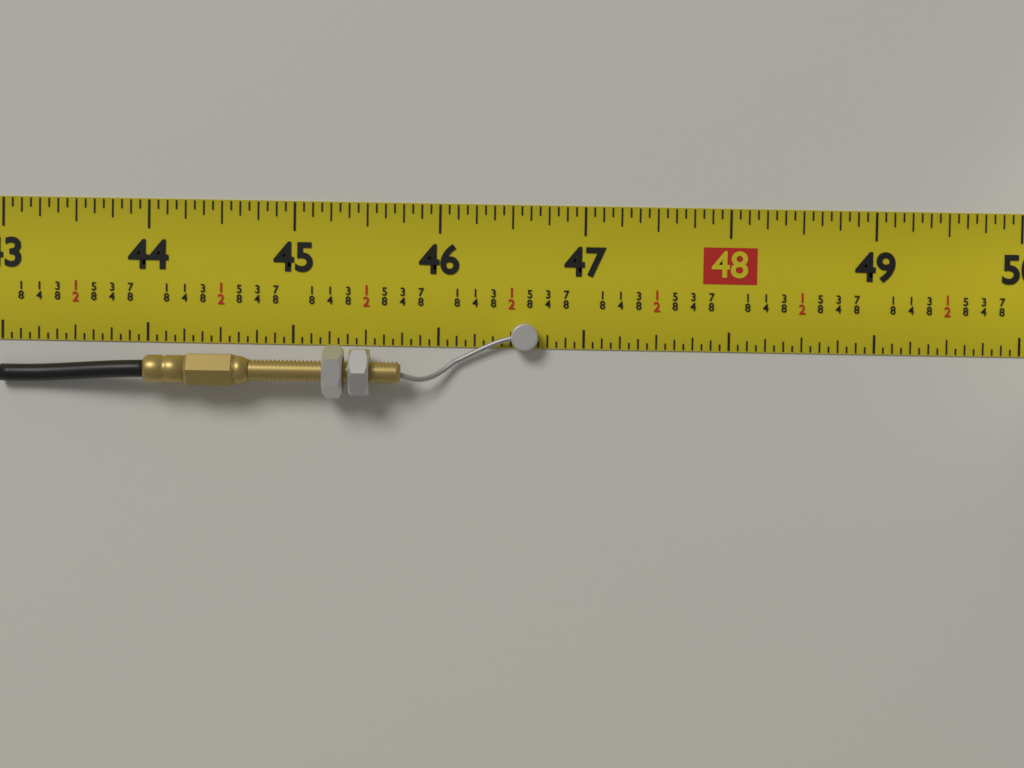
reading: 46.6875 in
